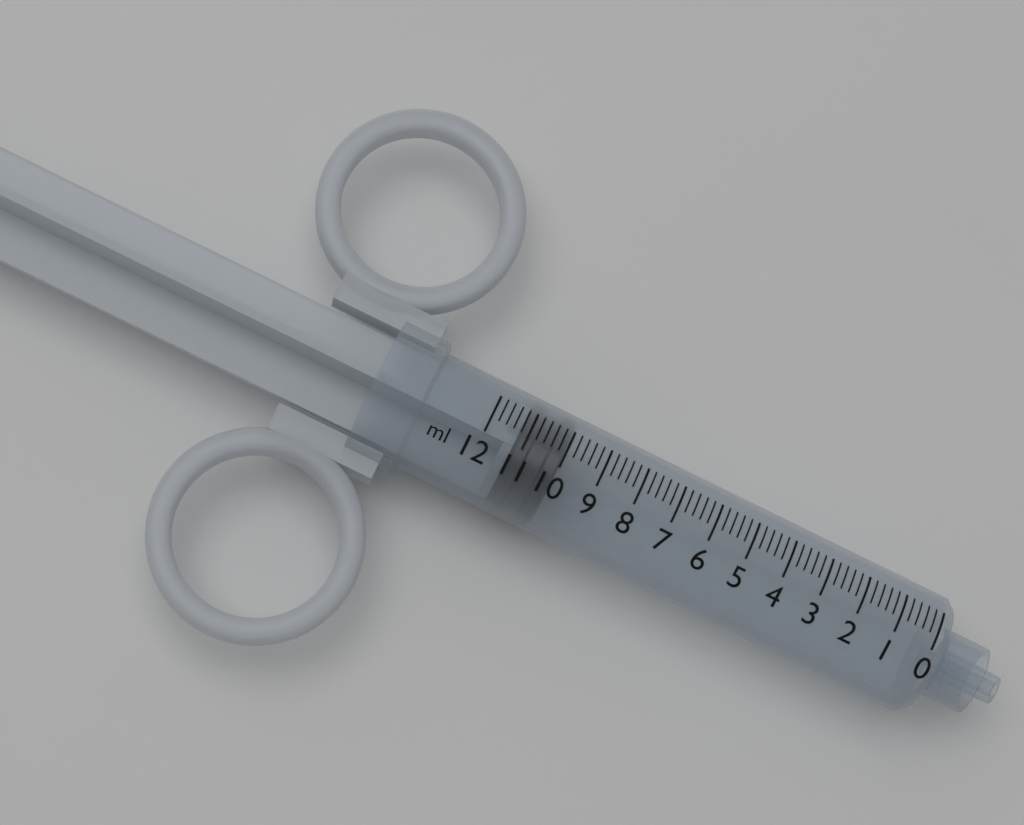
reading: 10.0 ml
